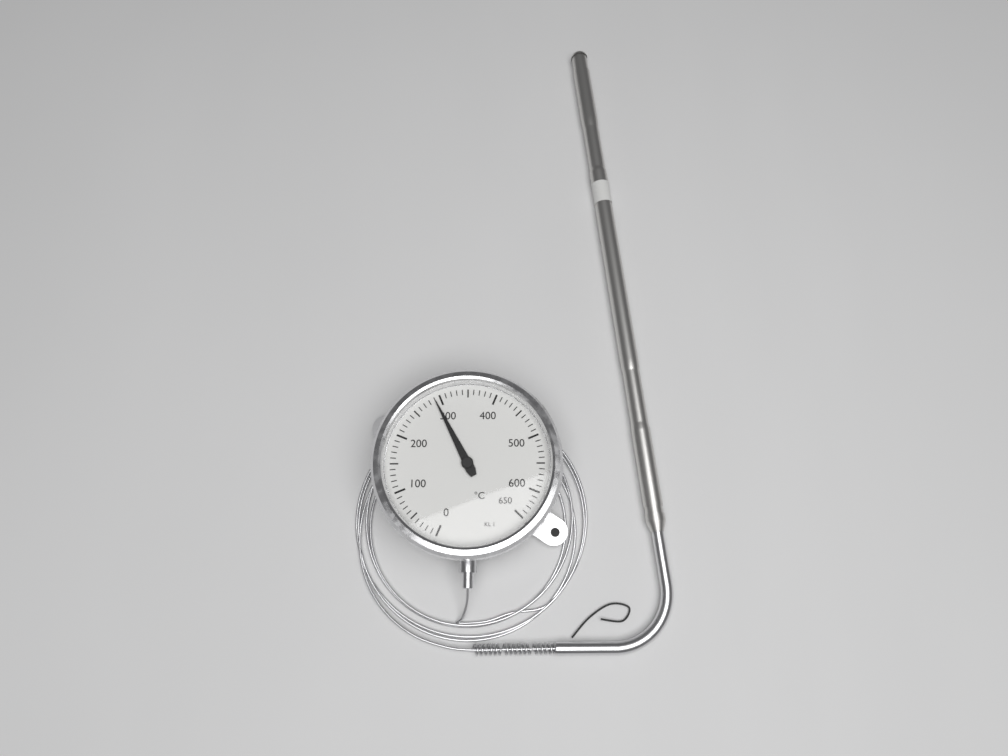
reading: 290 °C
